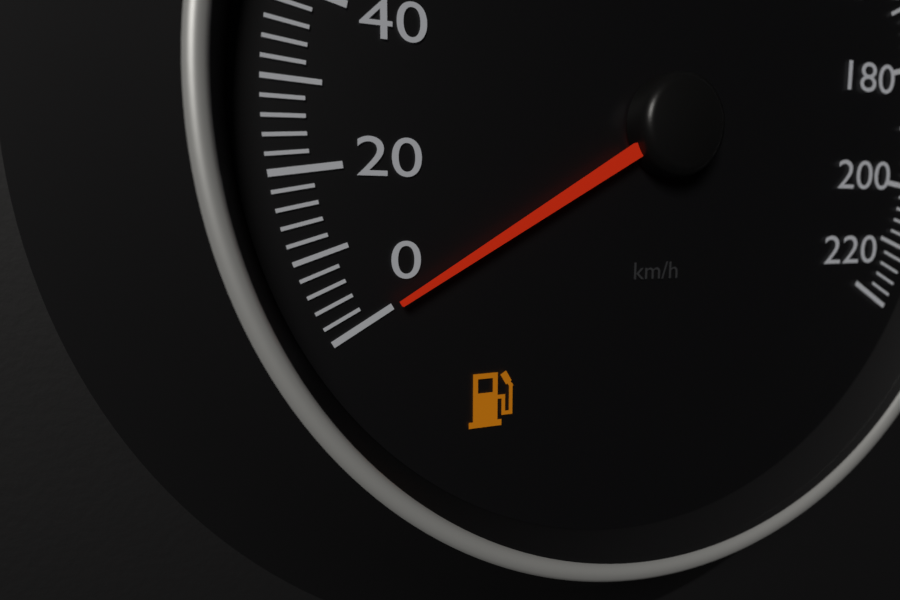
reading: 0 km/h
